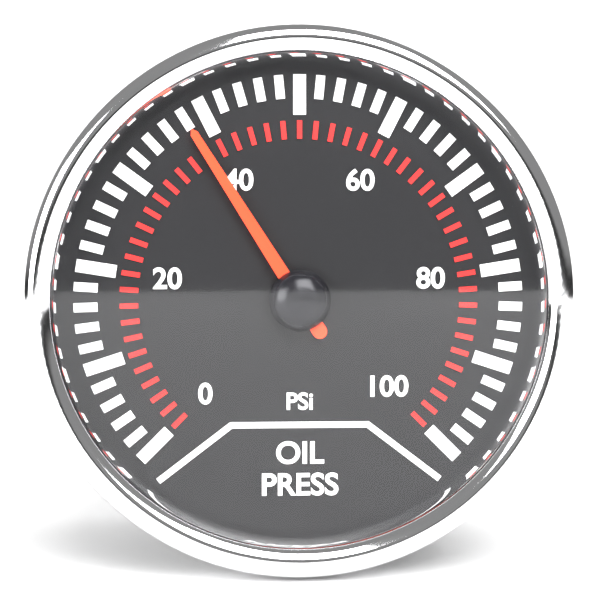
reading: 38 psi
